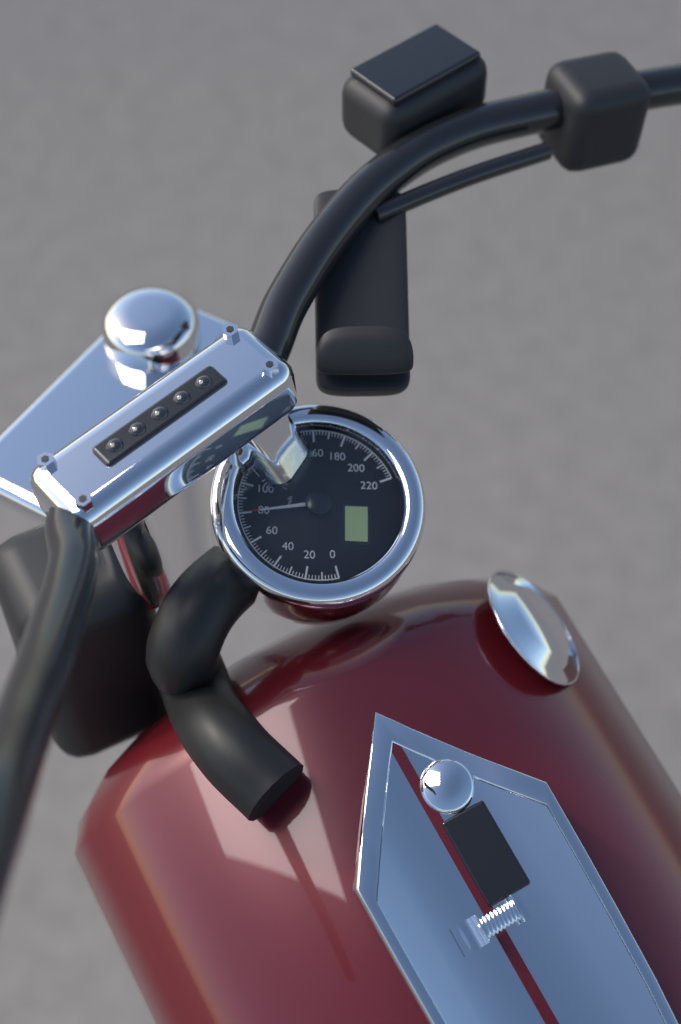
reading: 80 km/h
